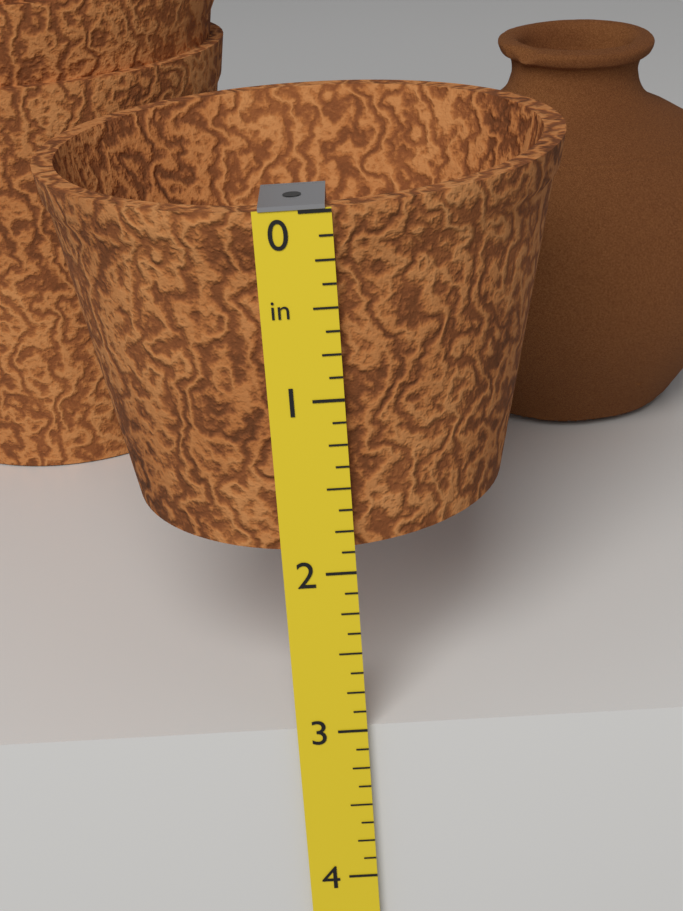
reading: 1.875 in
